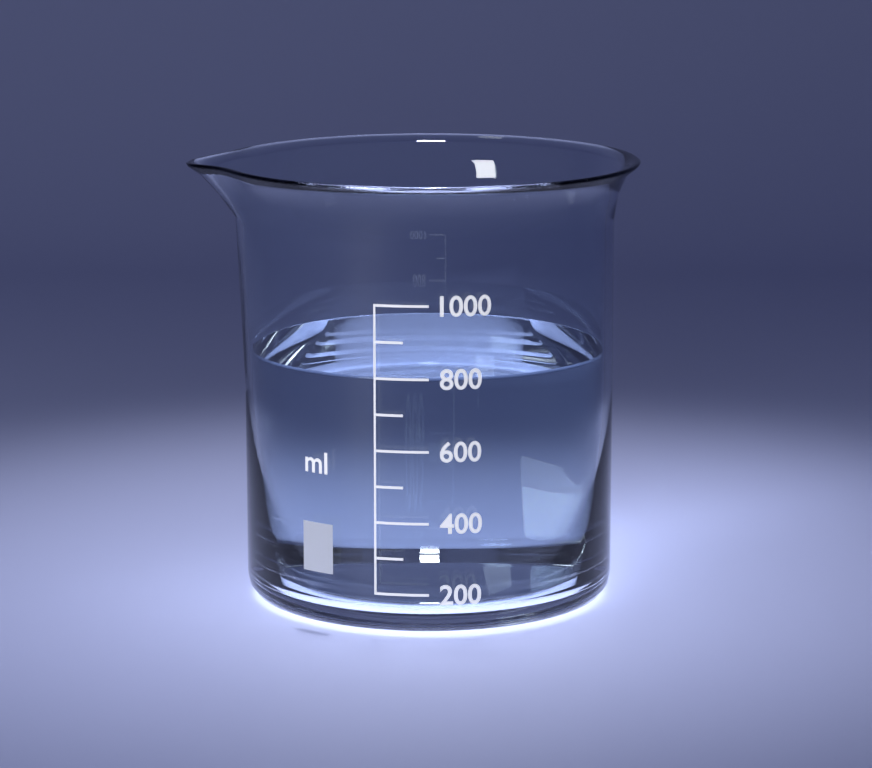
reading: 800 ml
